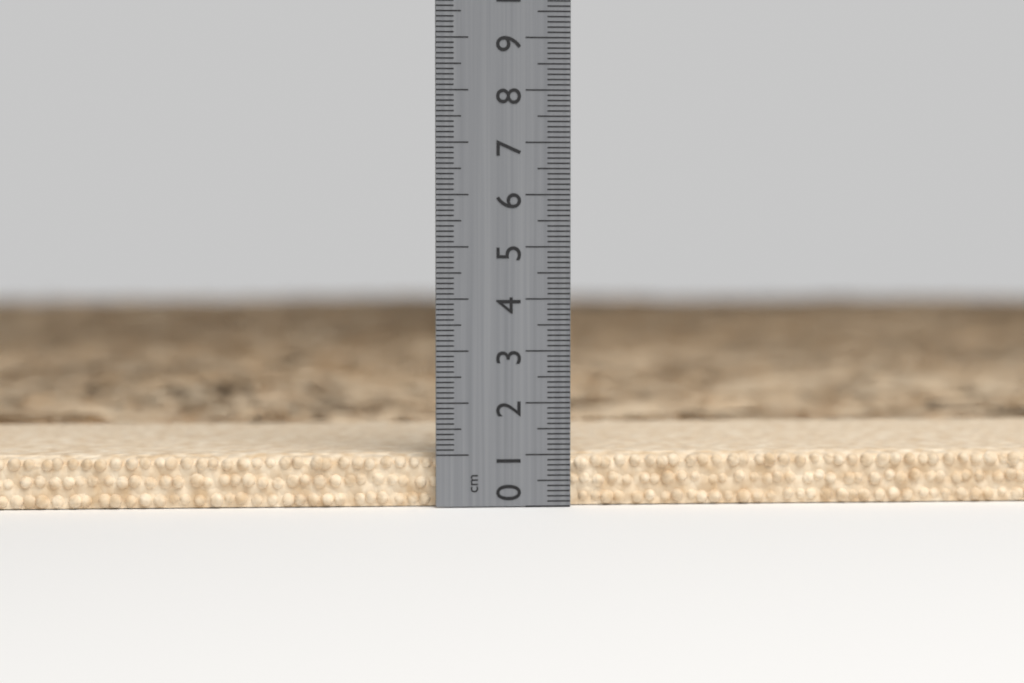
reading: 1.0 cm
